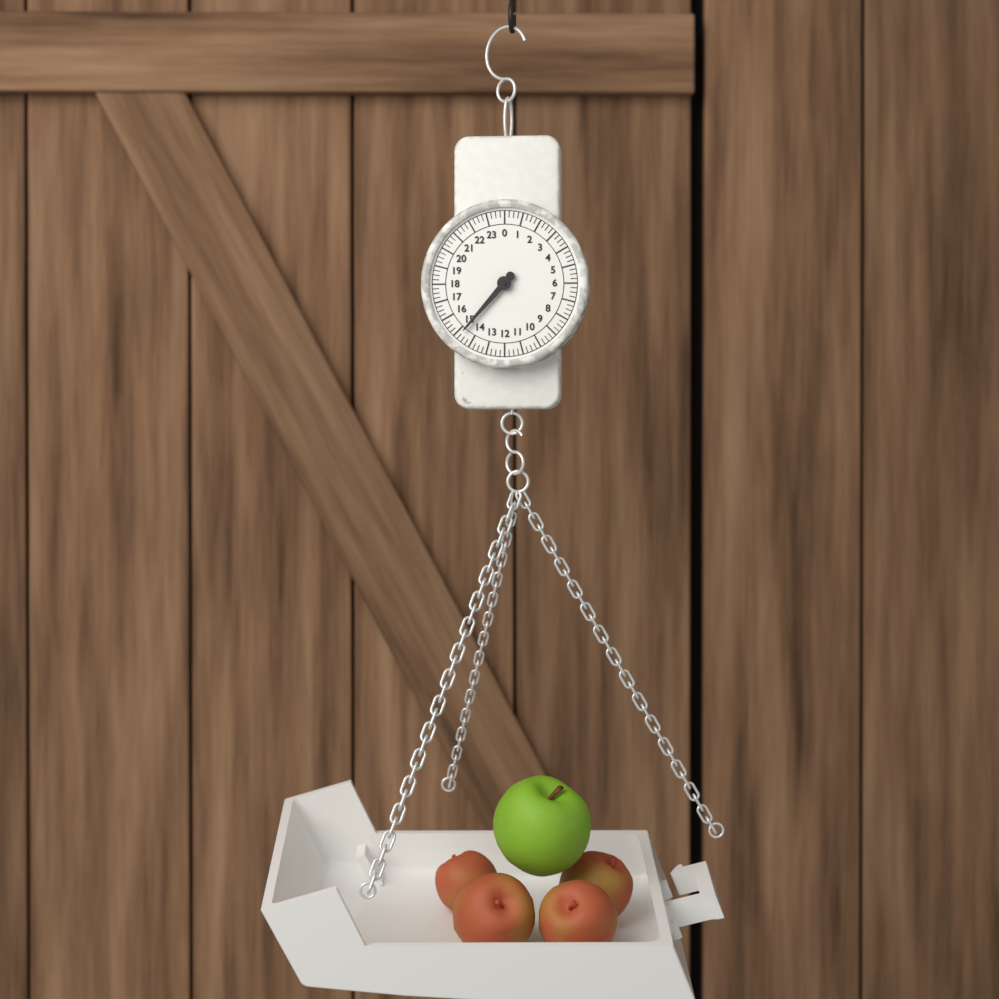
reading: 14.75 (no unit)
